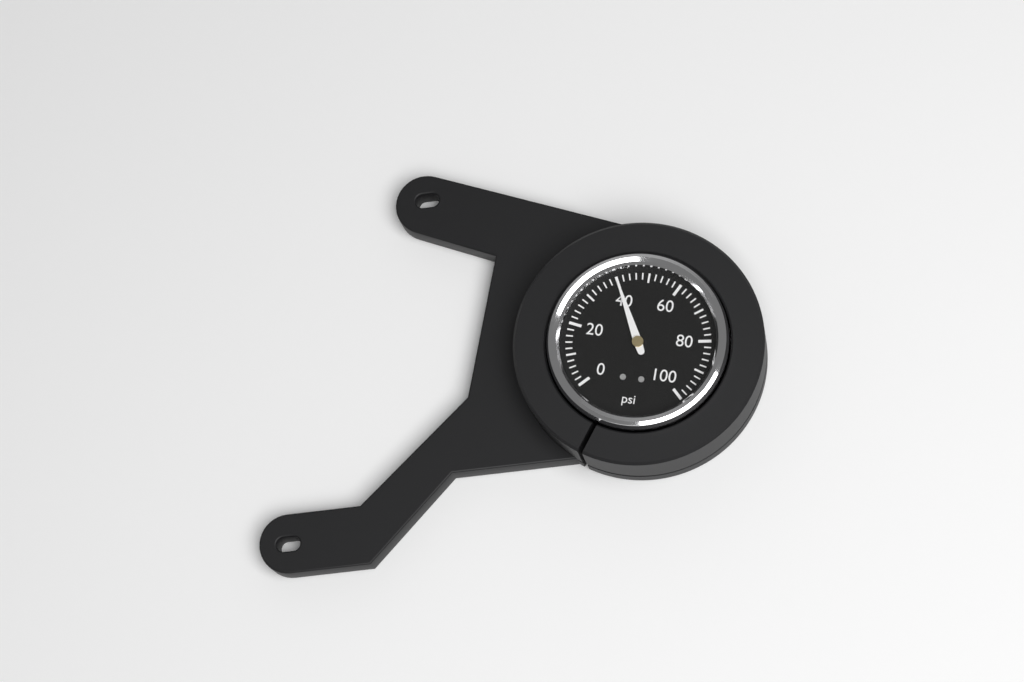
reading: 40 psi
